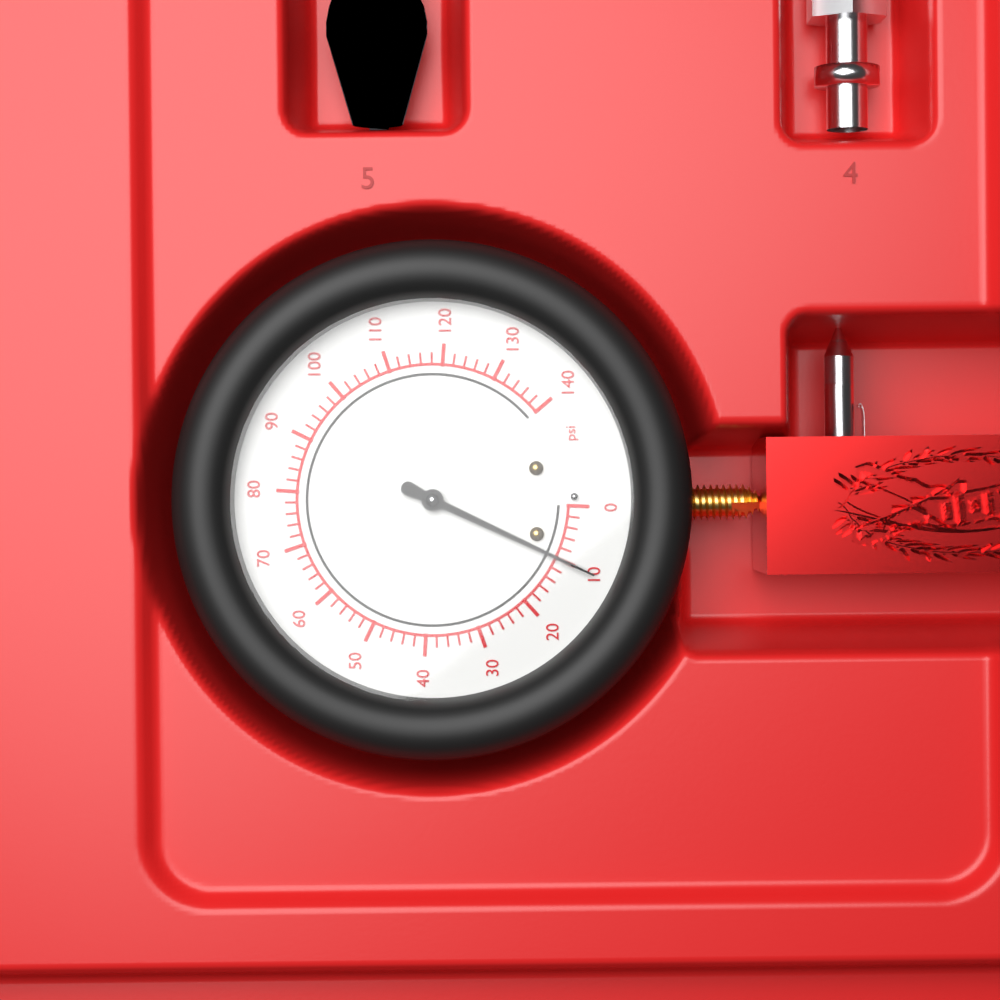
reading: 10 psi
